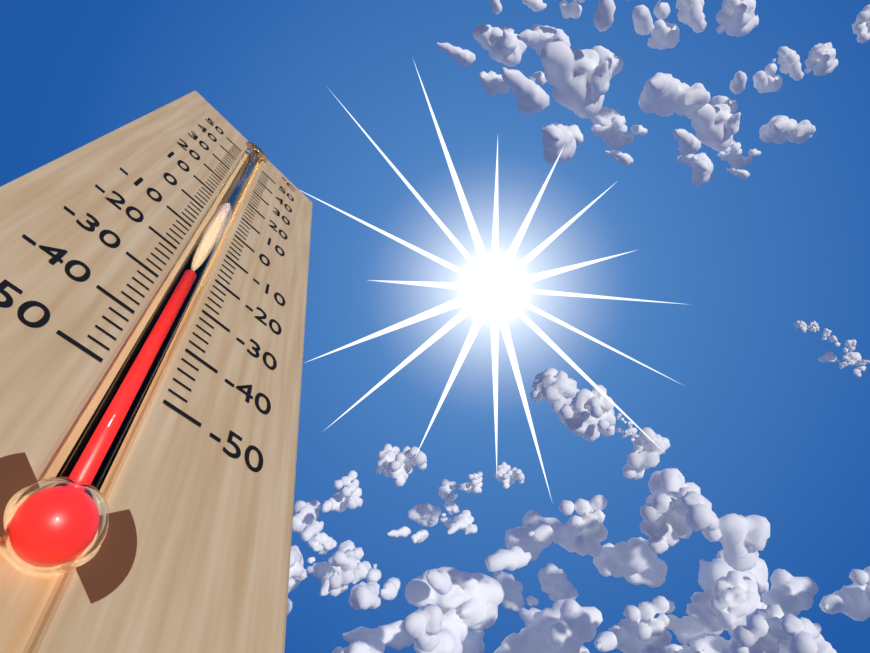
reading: -24 °C
